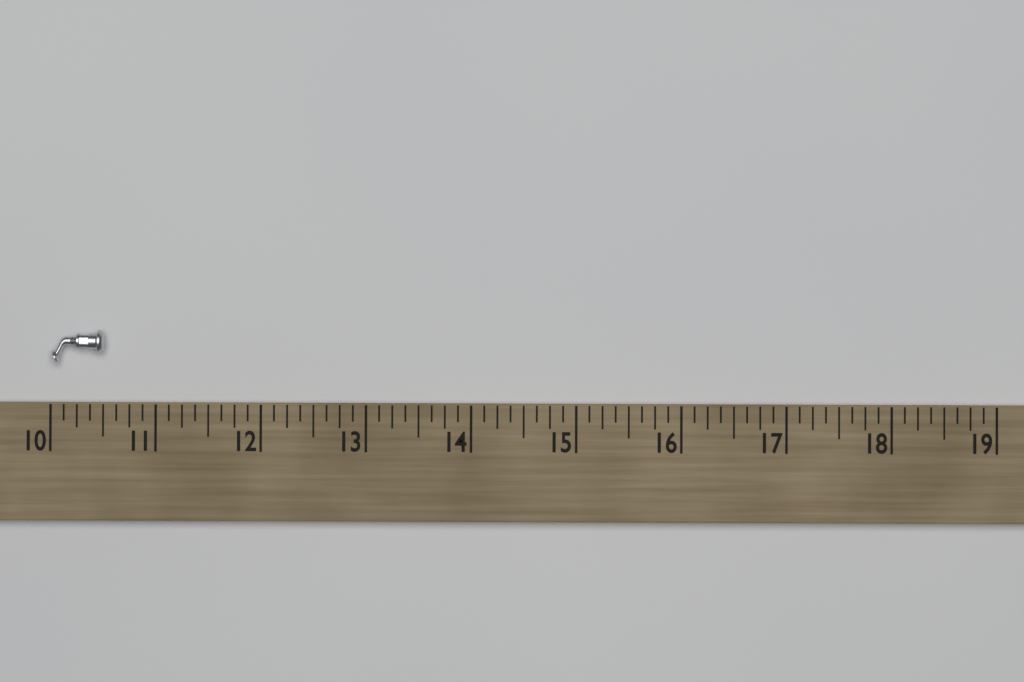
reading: 10.500 (no unit)
